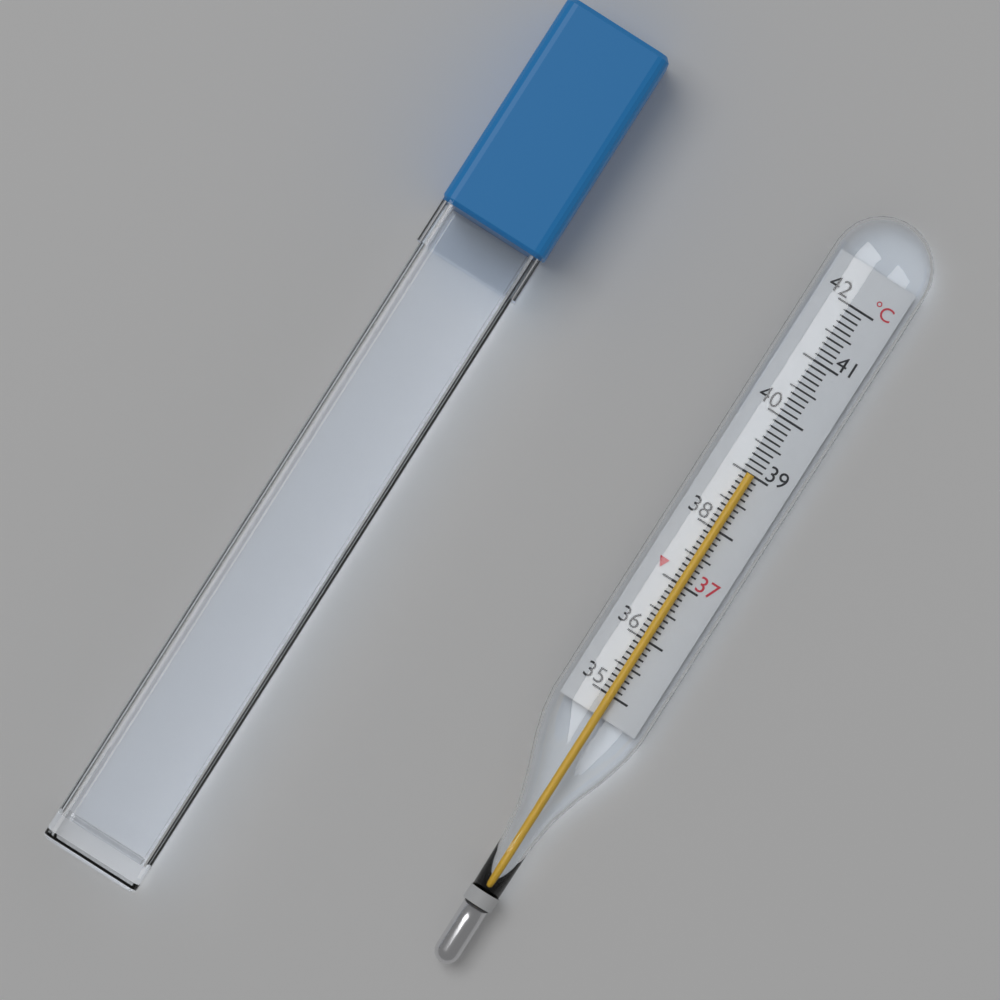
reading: 39.0 °C
